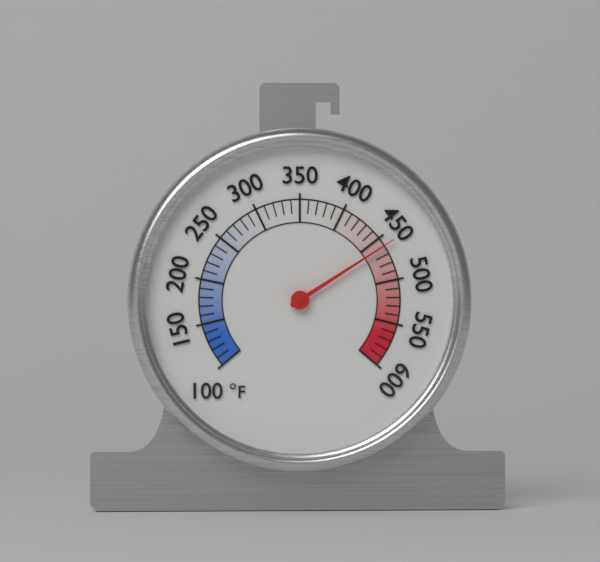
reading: 460 °F
